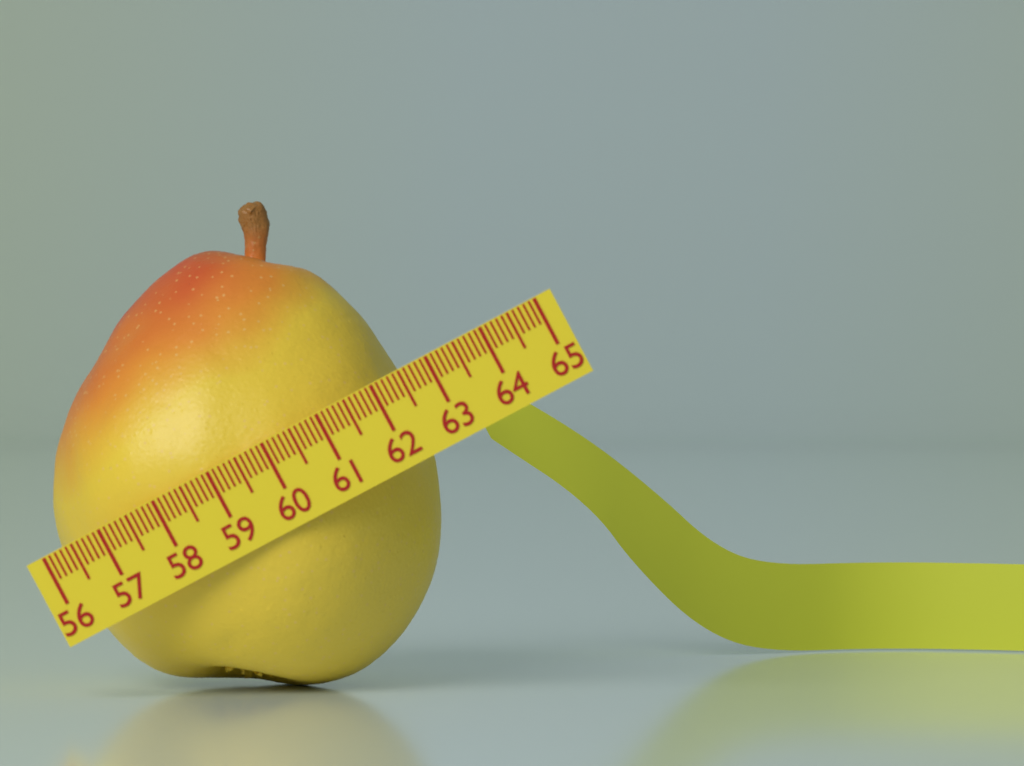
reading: 62.3 (no unit)
